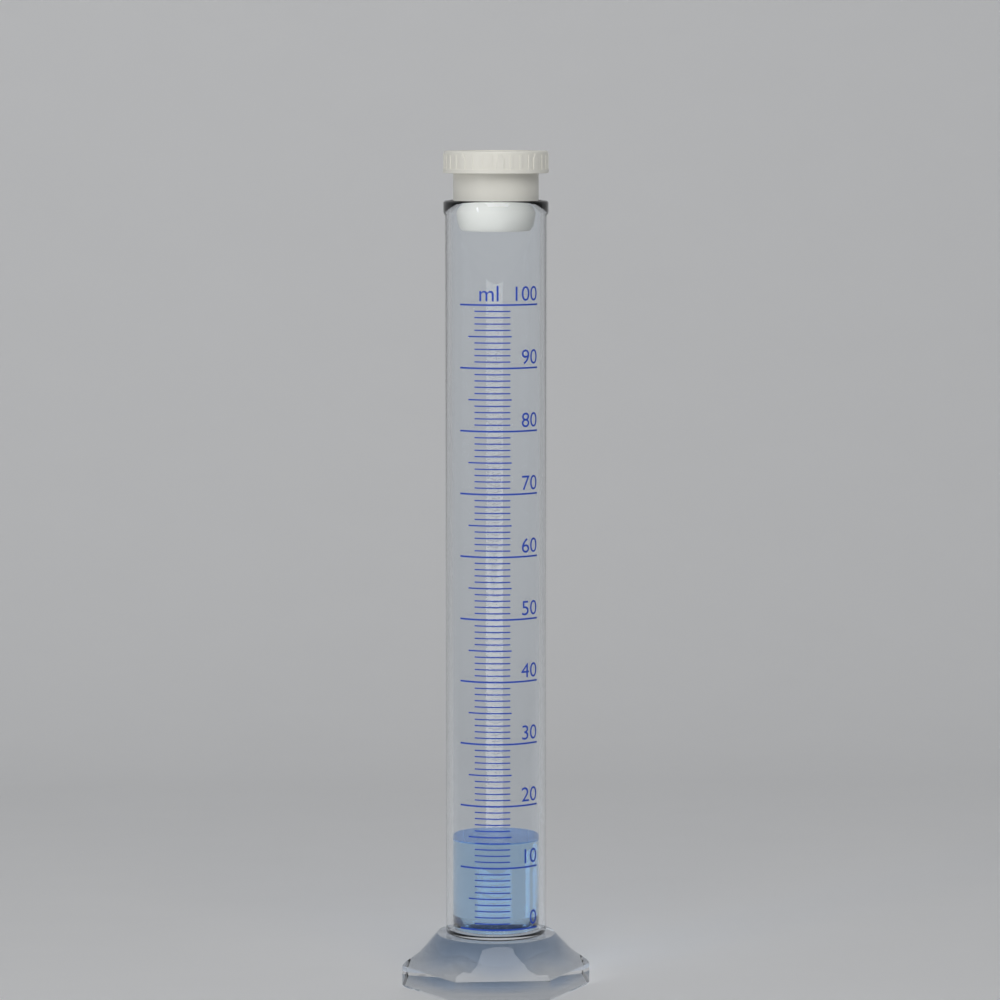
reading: 14 ml
